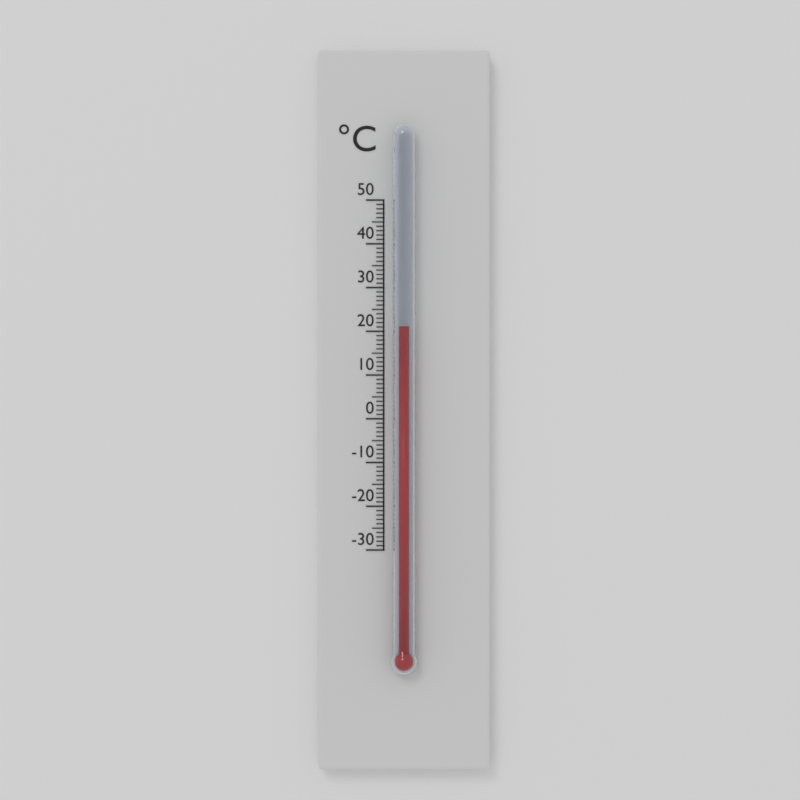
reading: 21 °C
